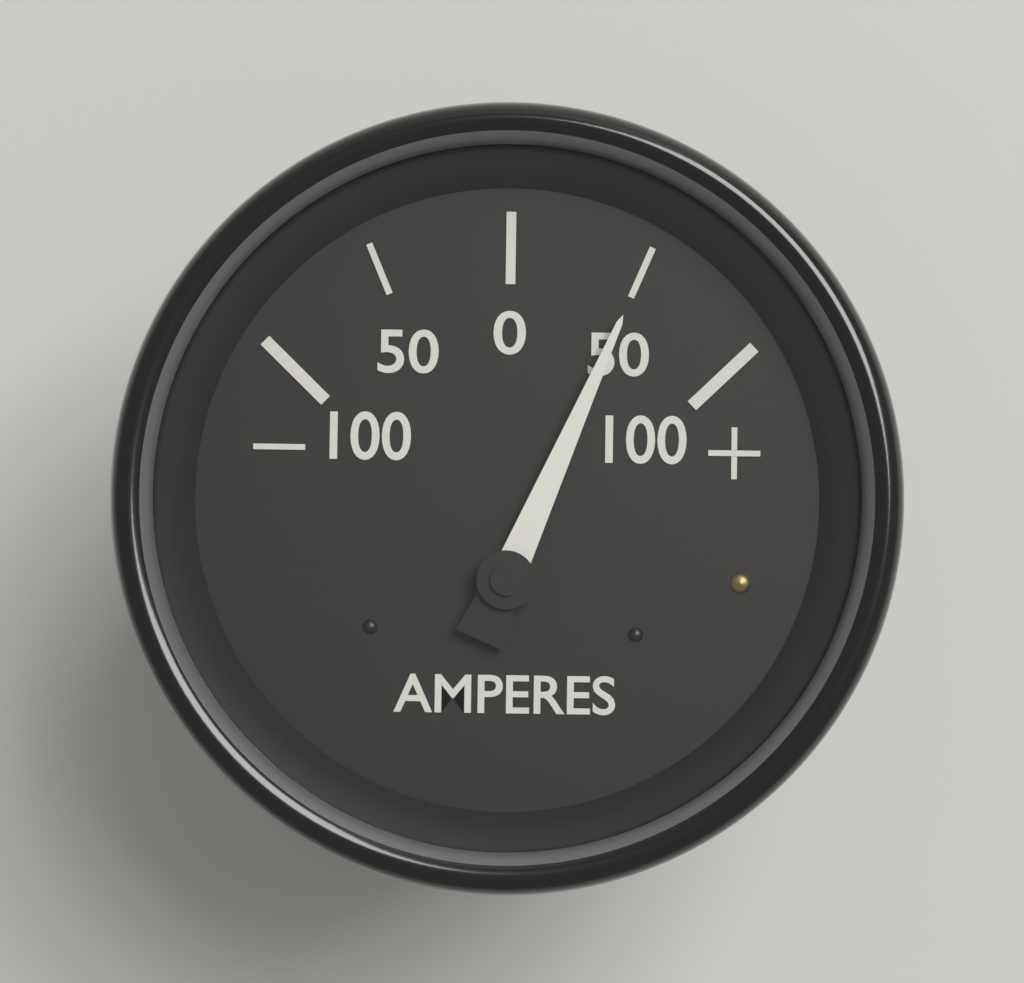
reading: 50 A
